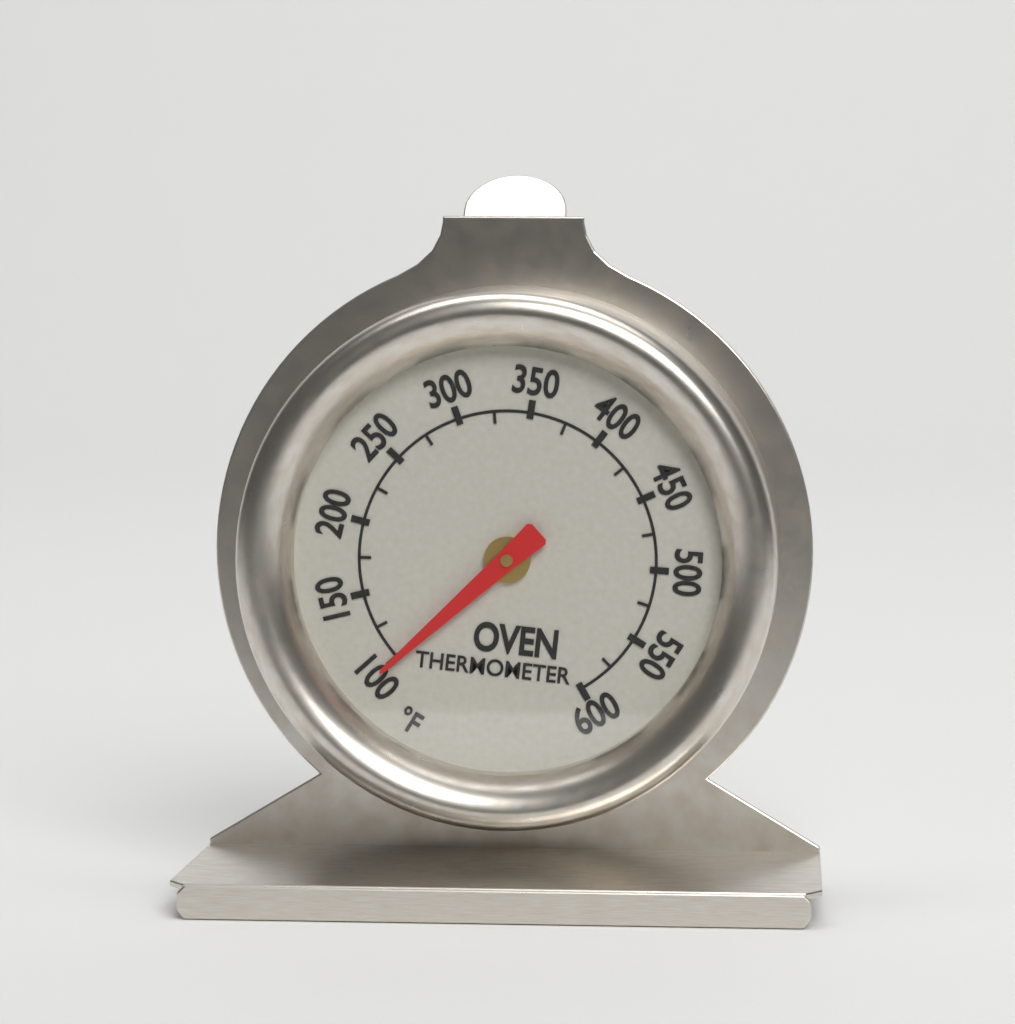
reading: 100 °F
